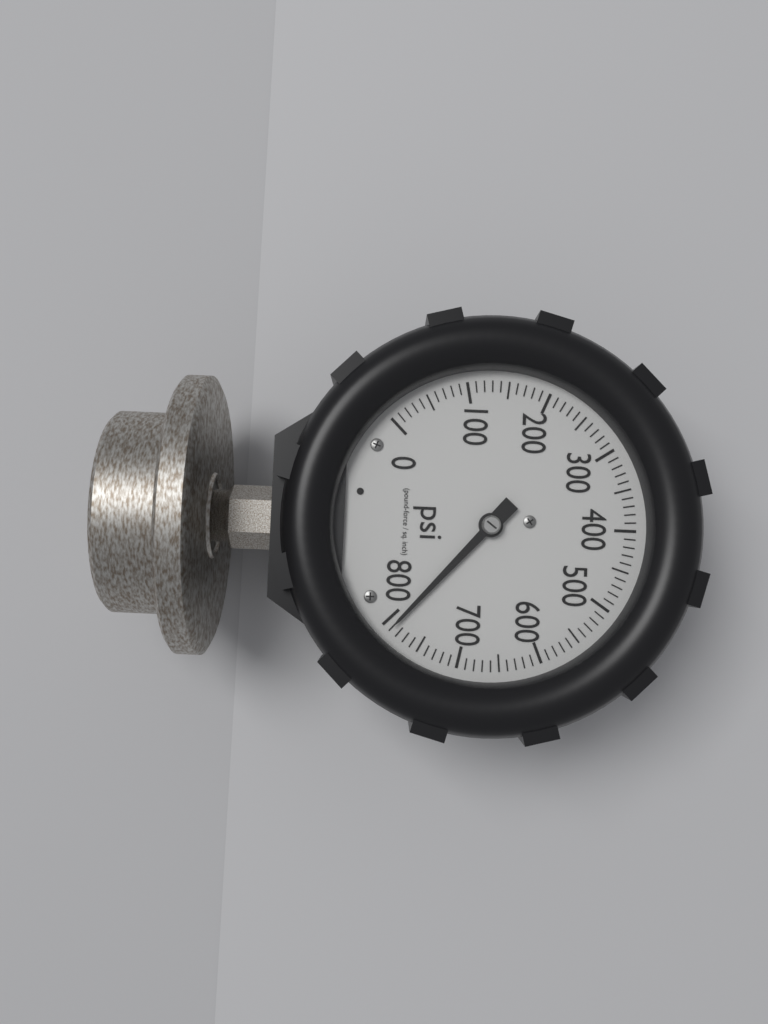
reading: 790 psi
